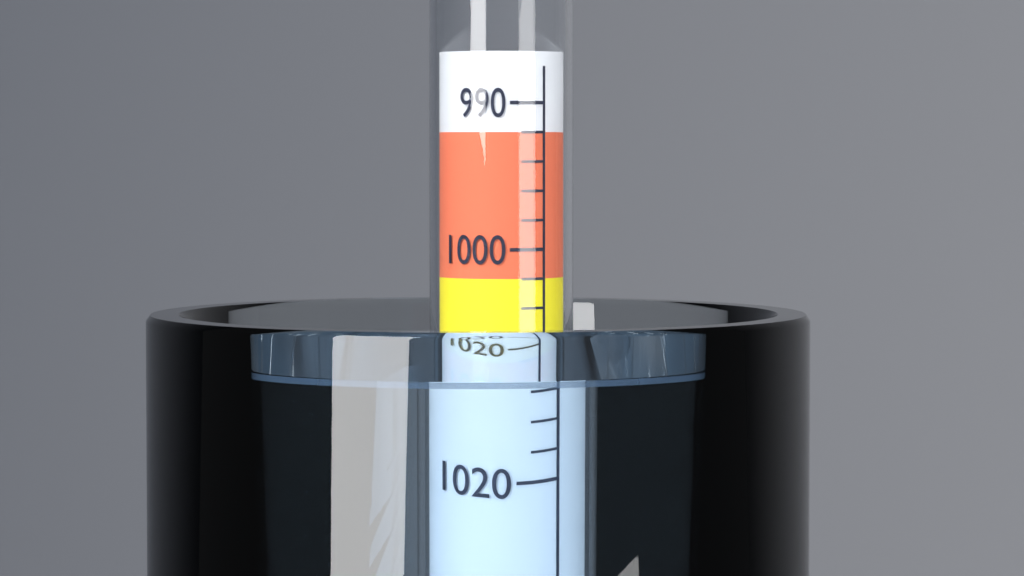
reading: 1008 (no unit)
